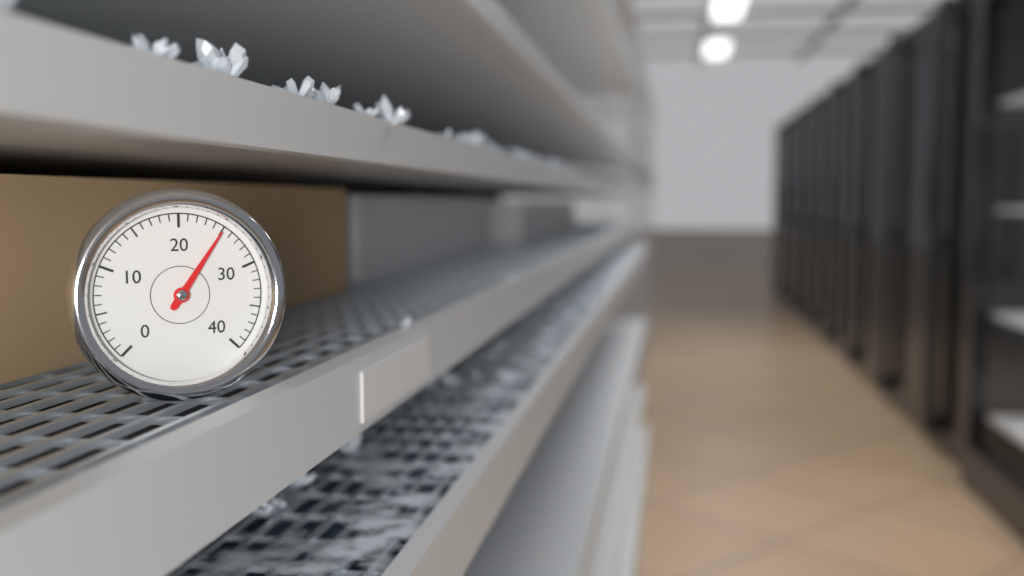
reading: 25 (no unit)
